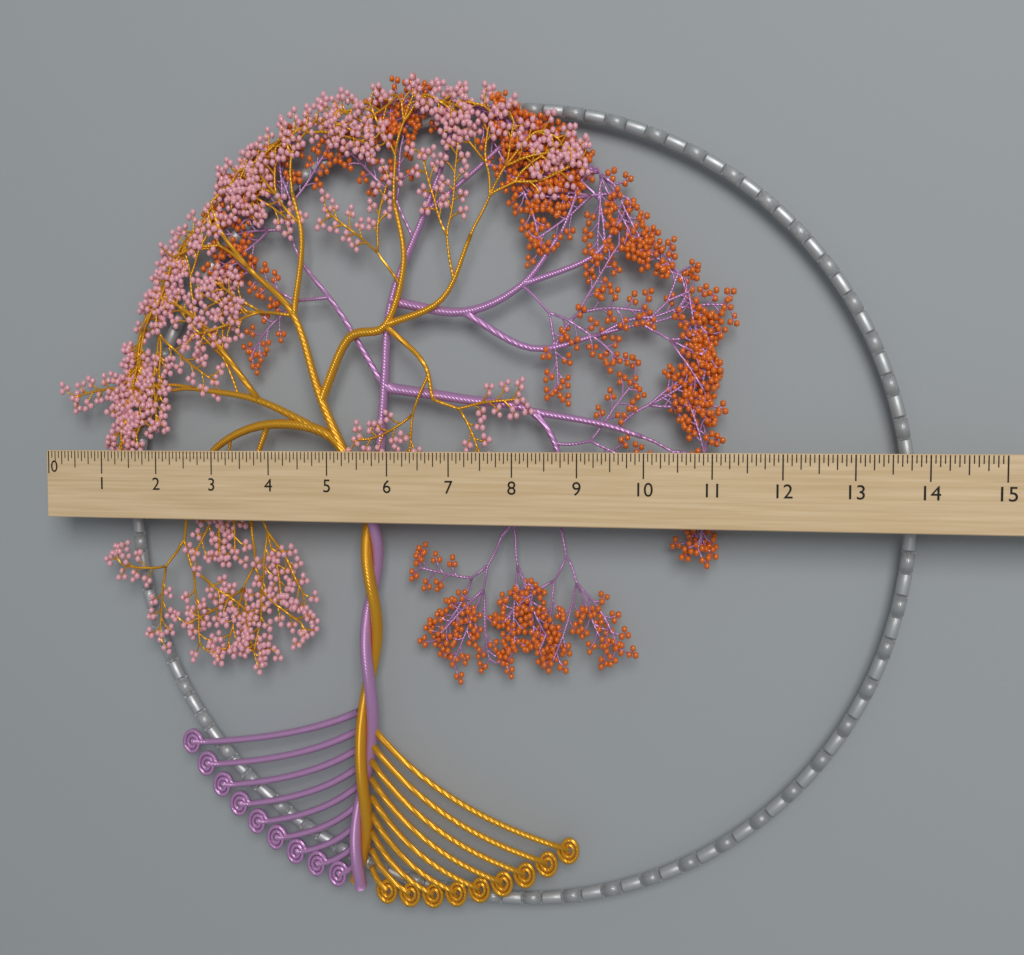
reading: 11.3750 (no unit)
